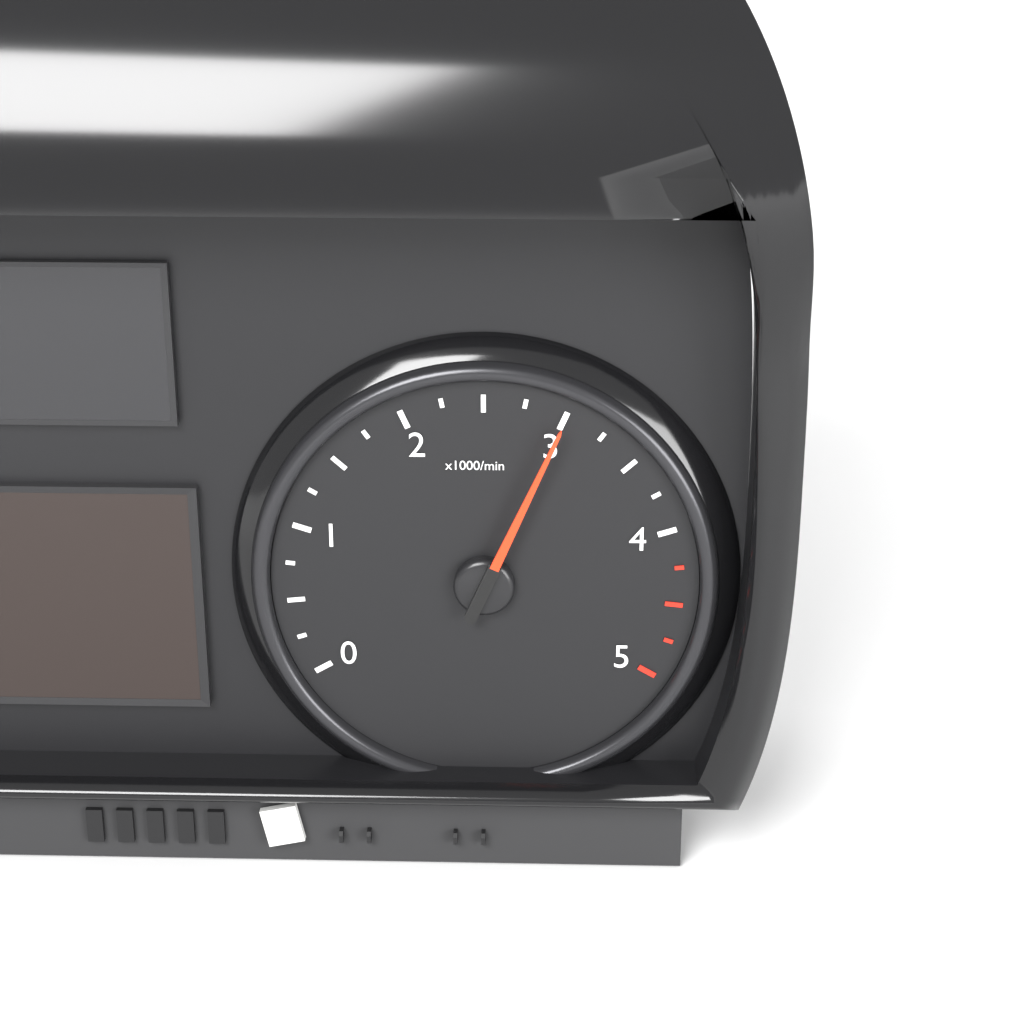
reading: 3.00 x1000/min
